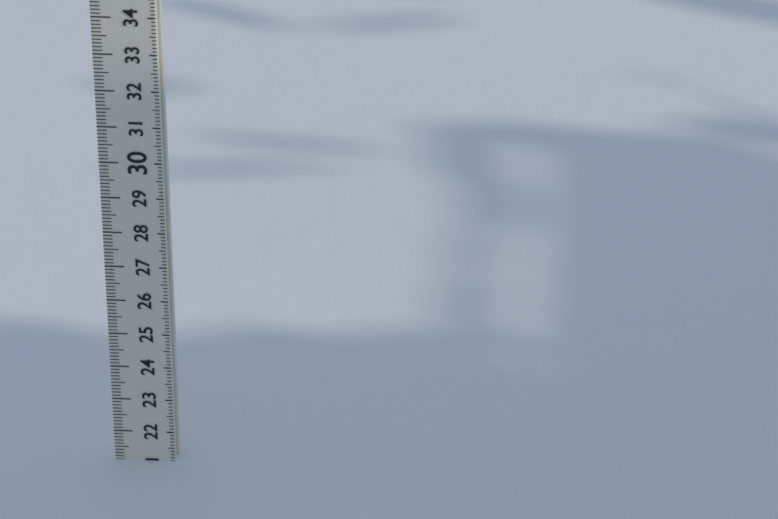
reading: 21.1 (no unit)
